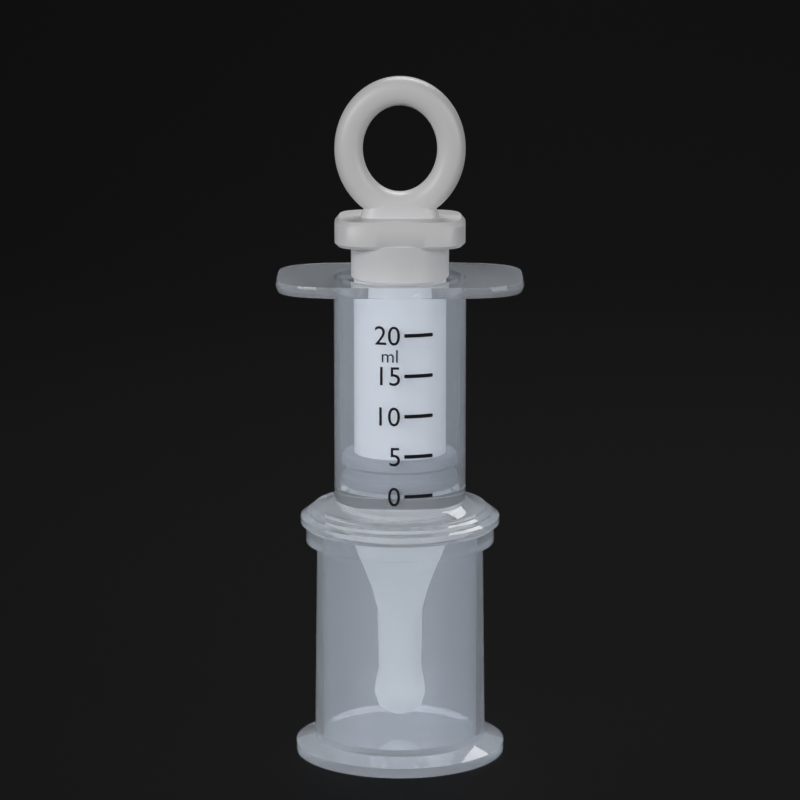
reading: 0 ml
